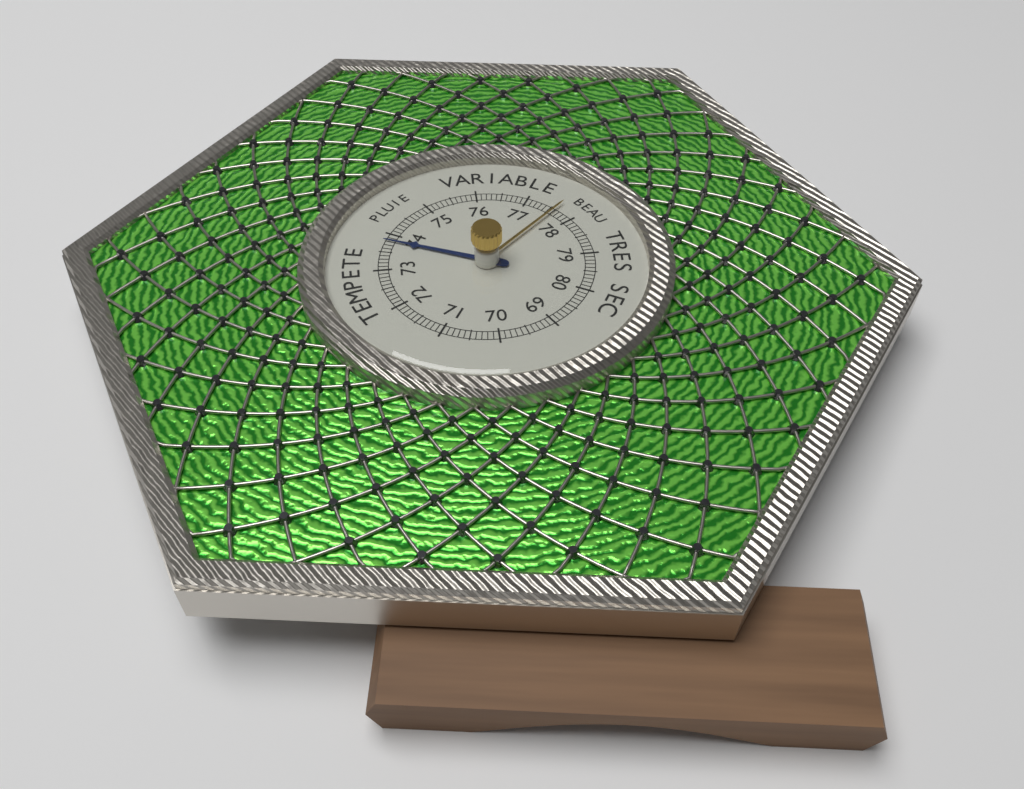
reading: 73.8 (no unit)
